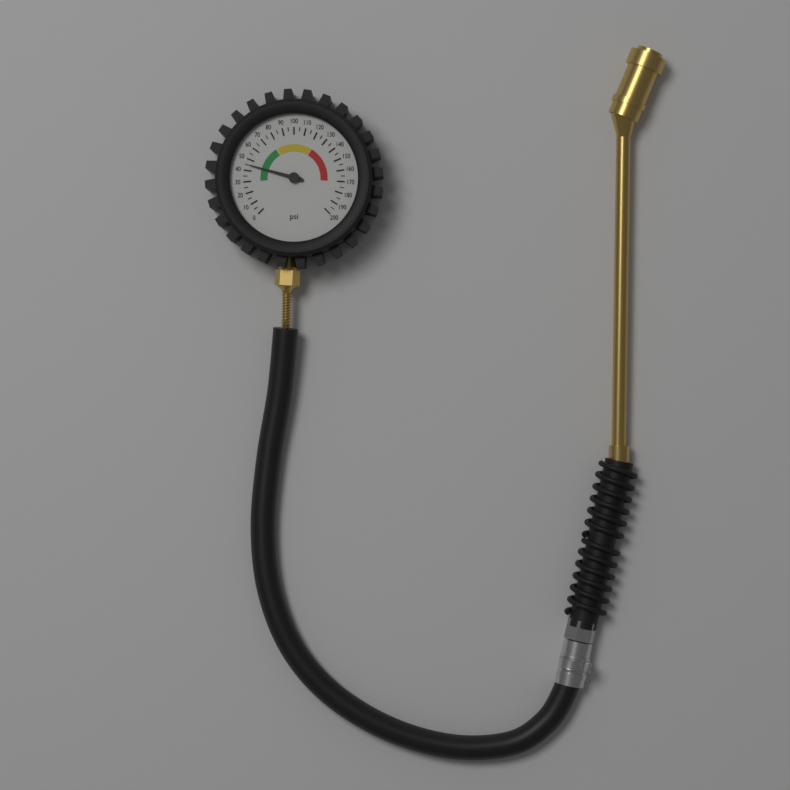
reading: 45 psi
